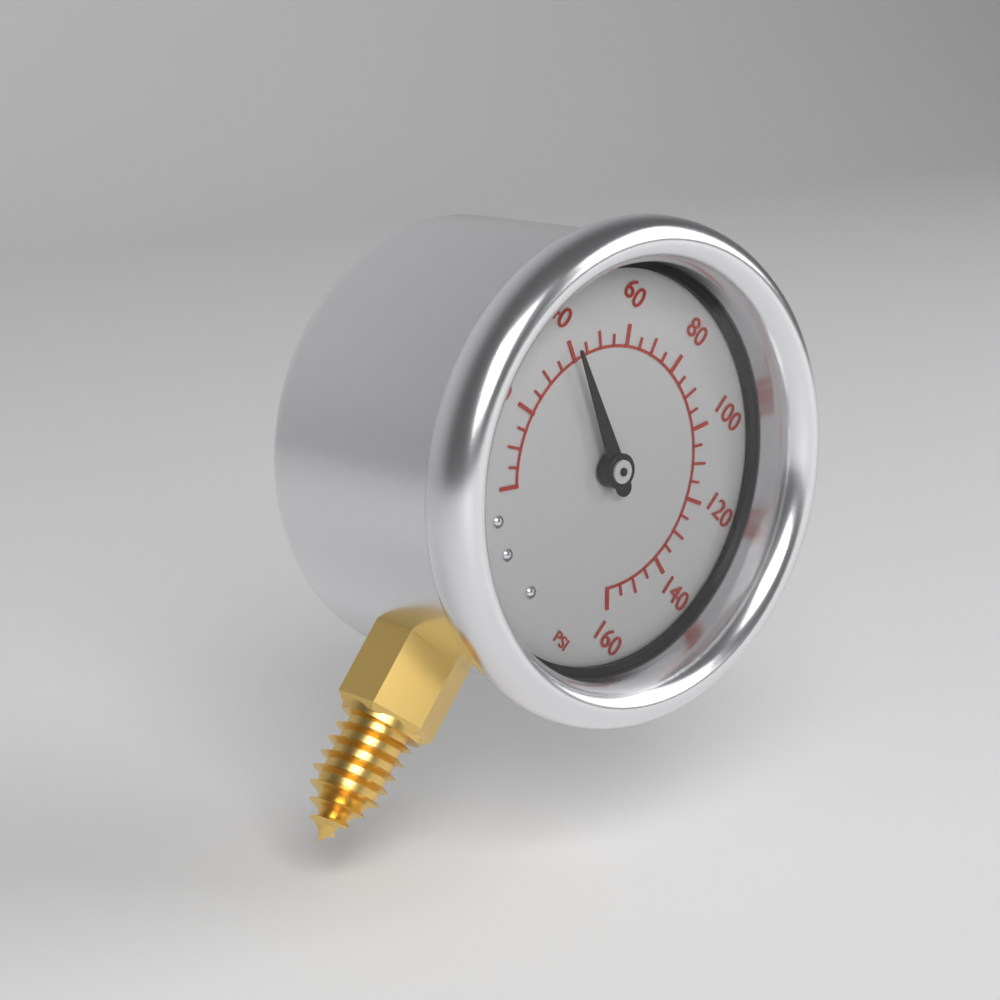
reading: 40 psi
